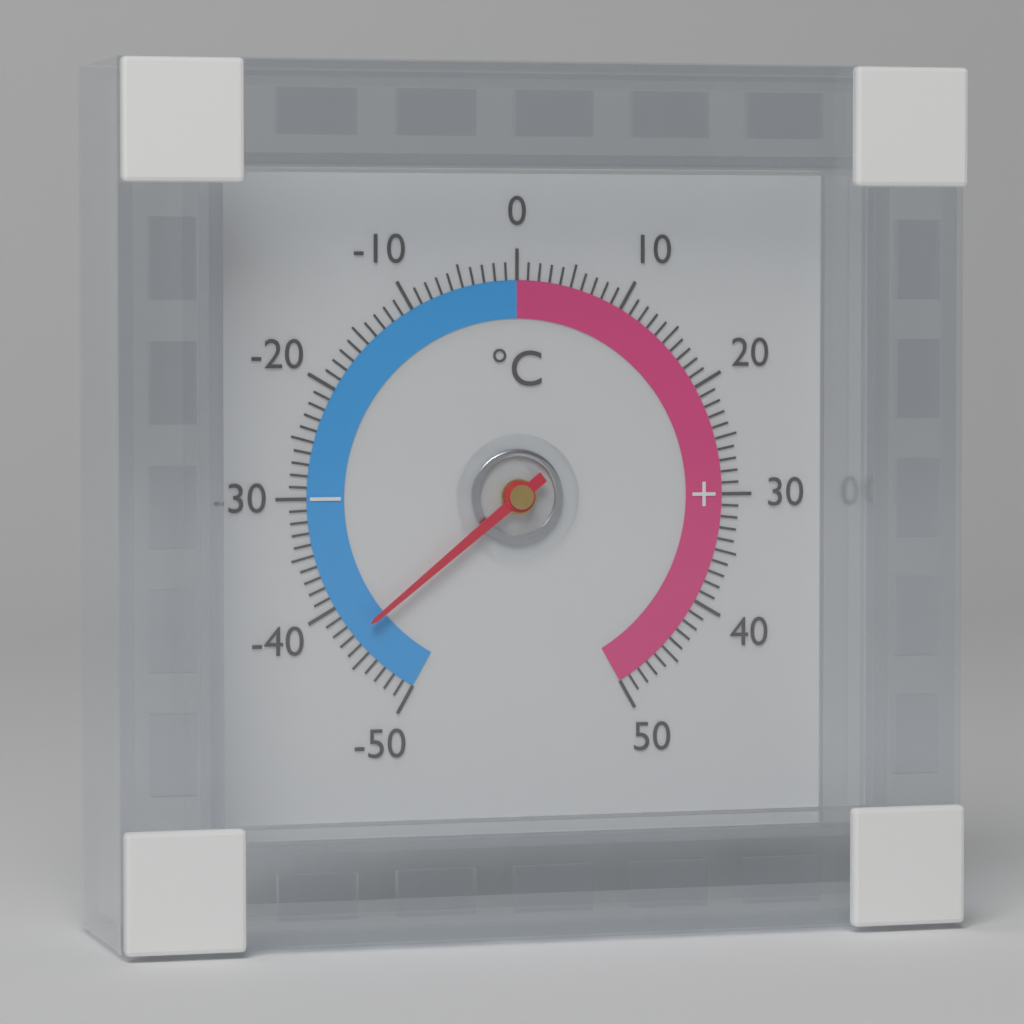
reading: -43 °C
